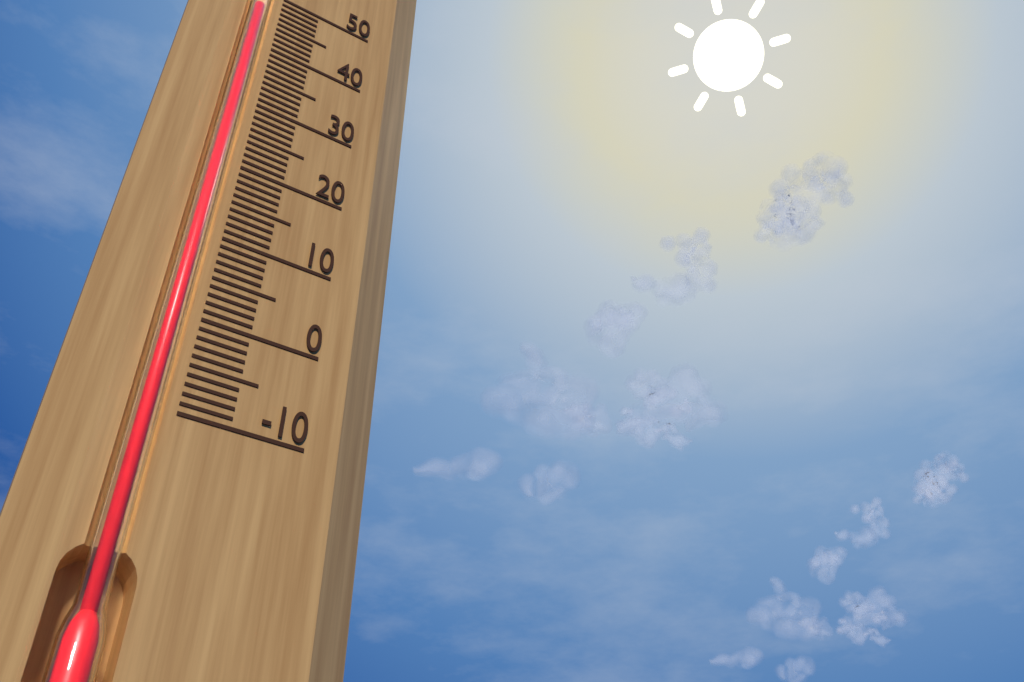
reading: 46 (no unit)
